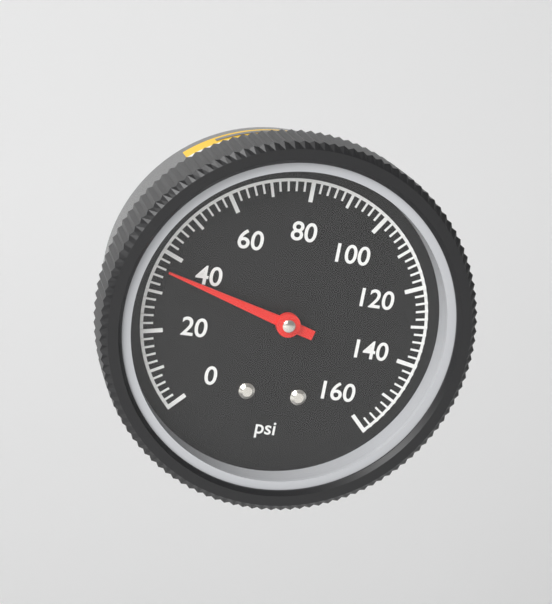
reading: 36 psi
